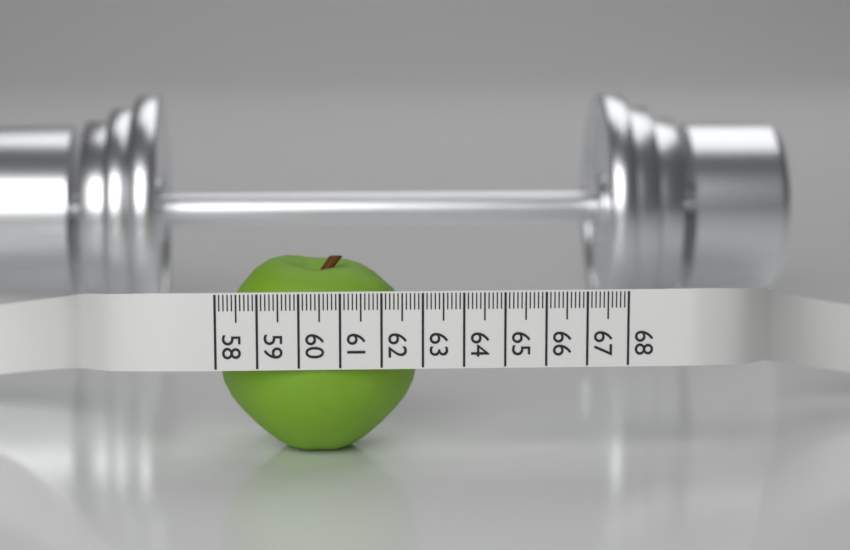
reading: 63.0 (no unit)
